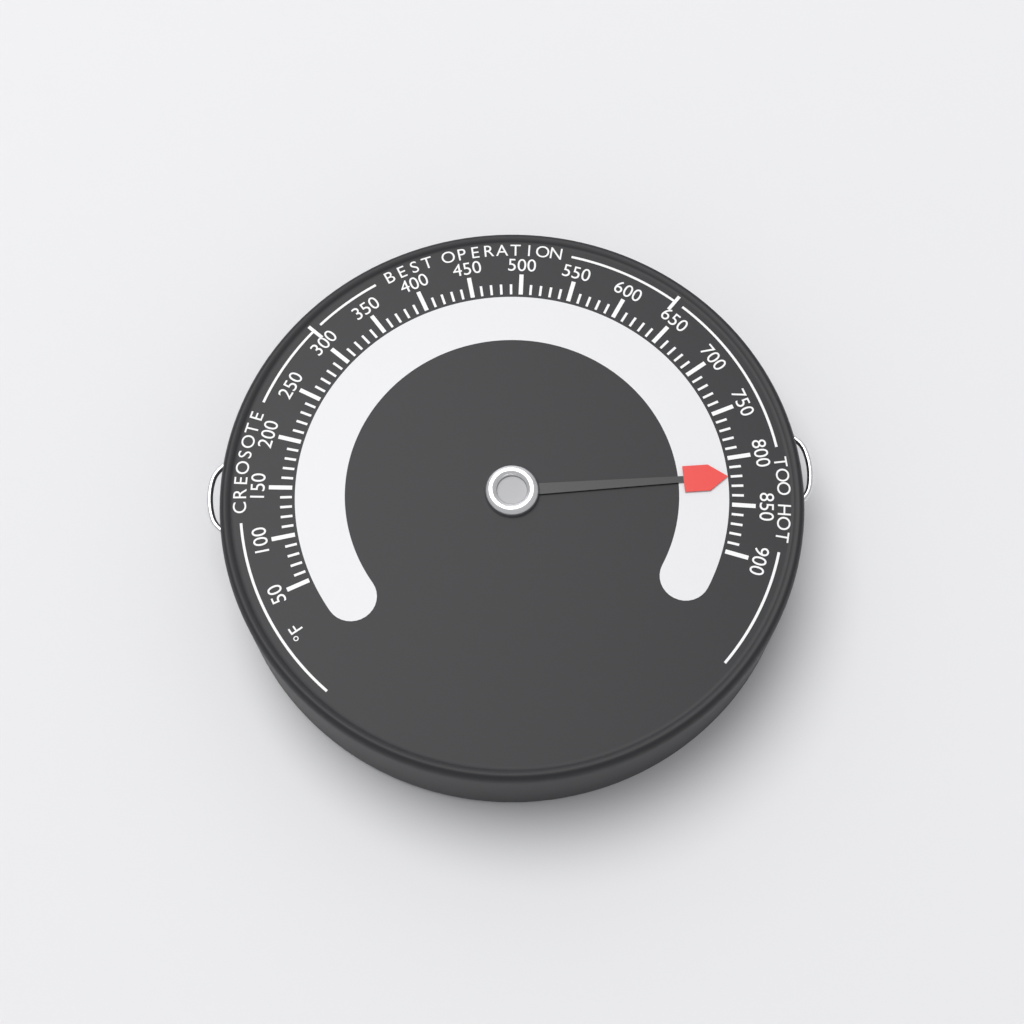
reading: 820 °F
